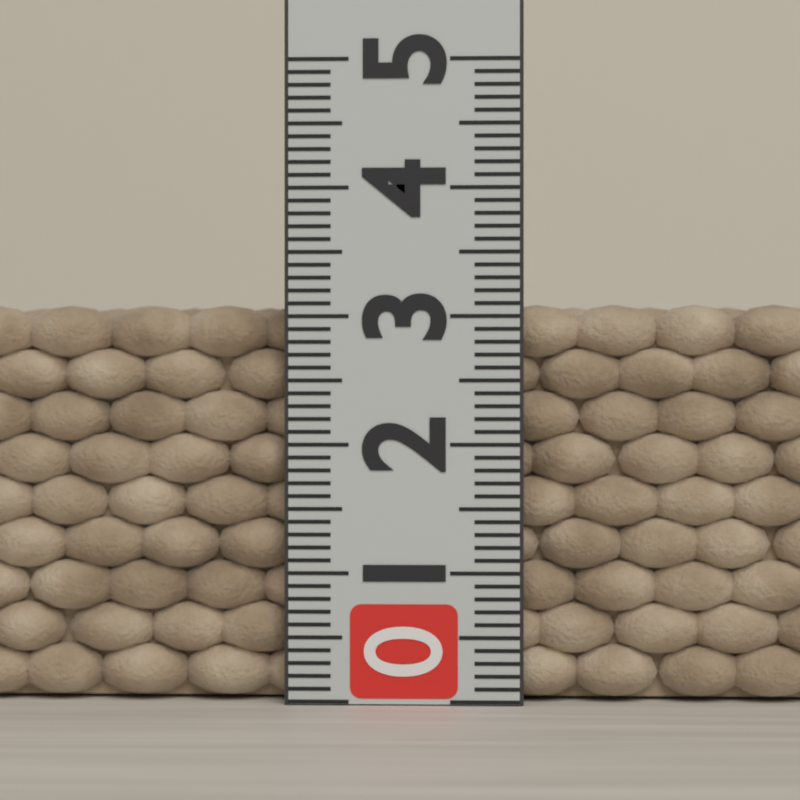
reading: 3.1 (no unit)
